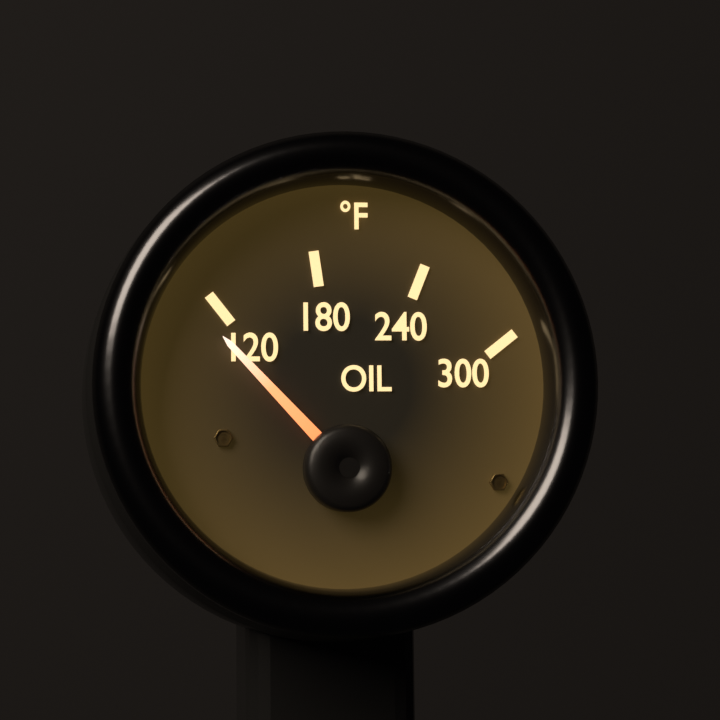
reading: 110 °F
